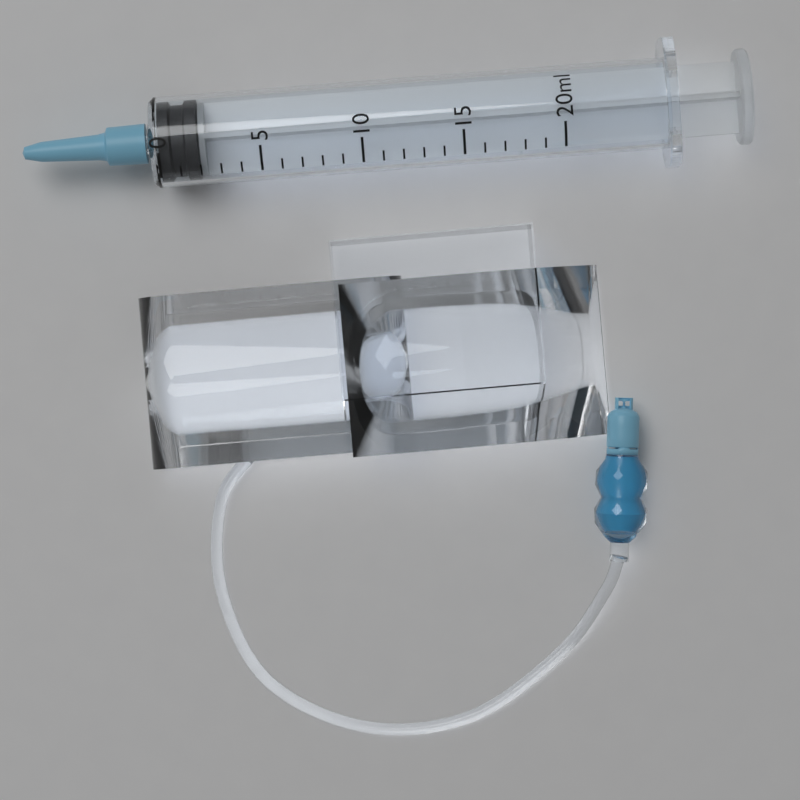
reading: 0 ml
